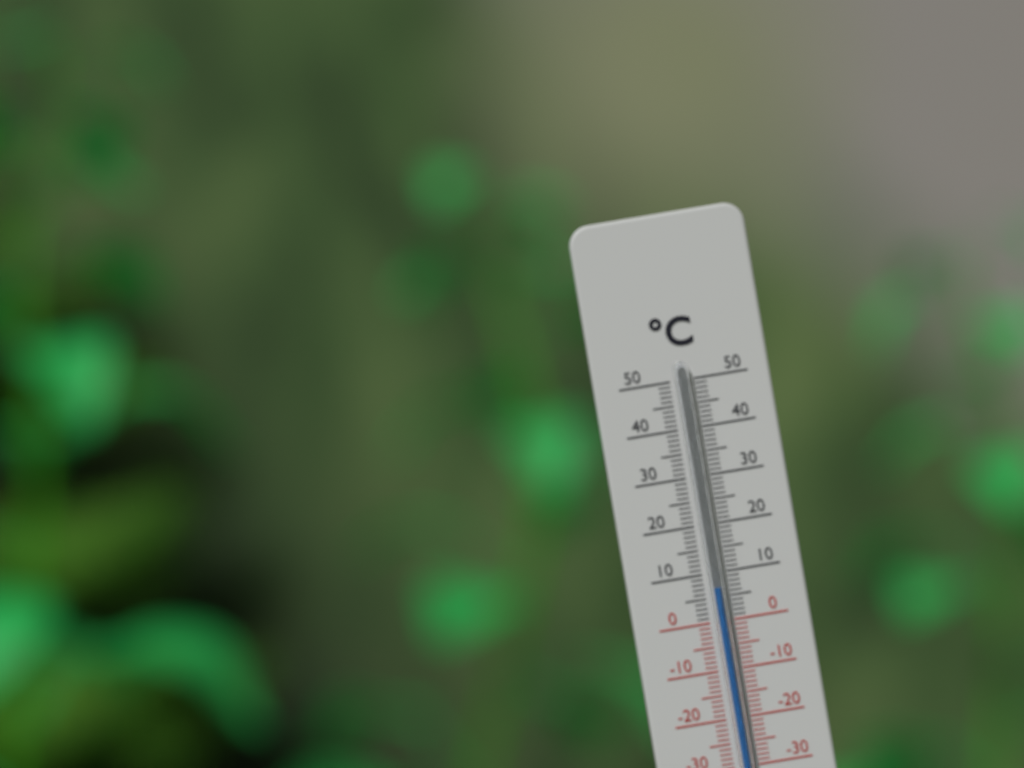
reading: 7 °C
